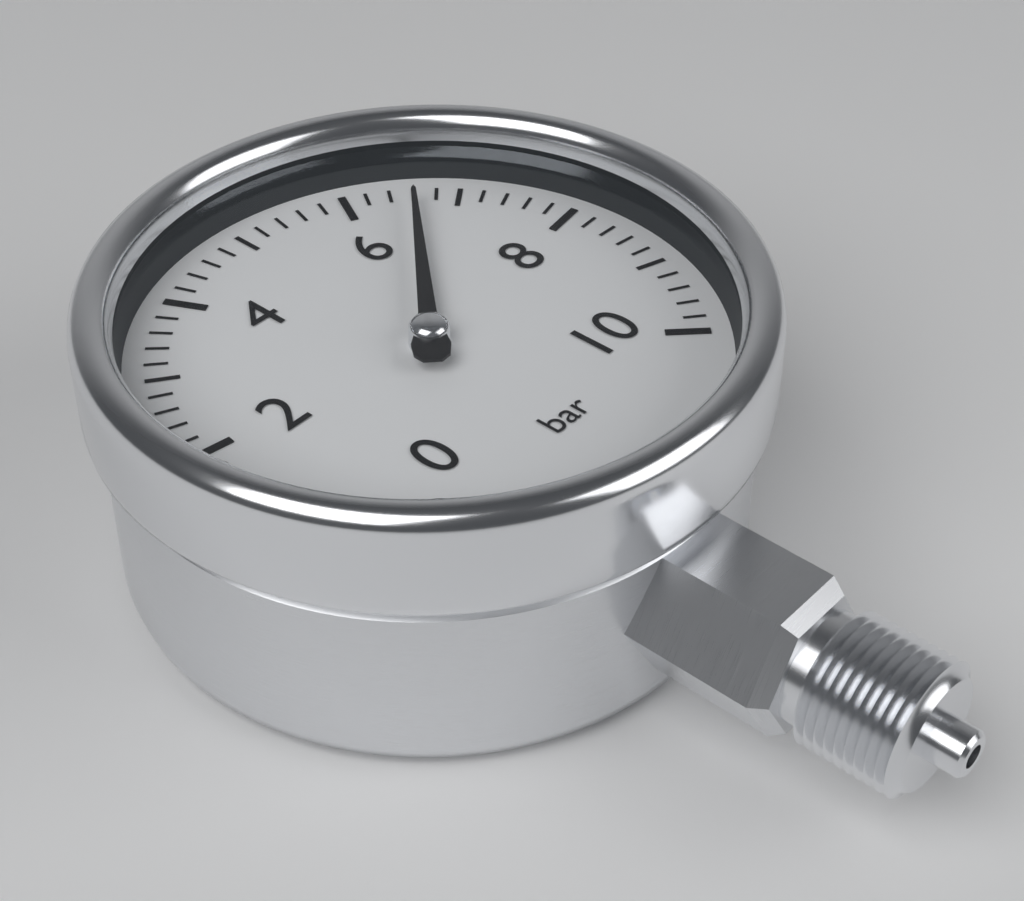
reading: 6.6 bar
